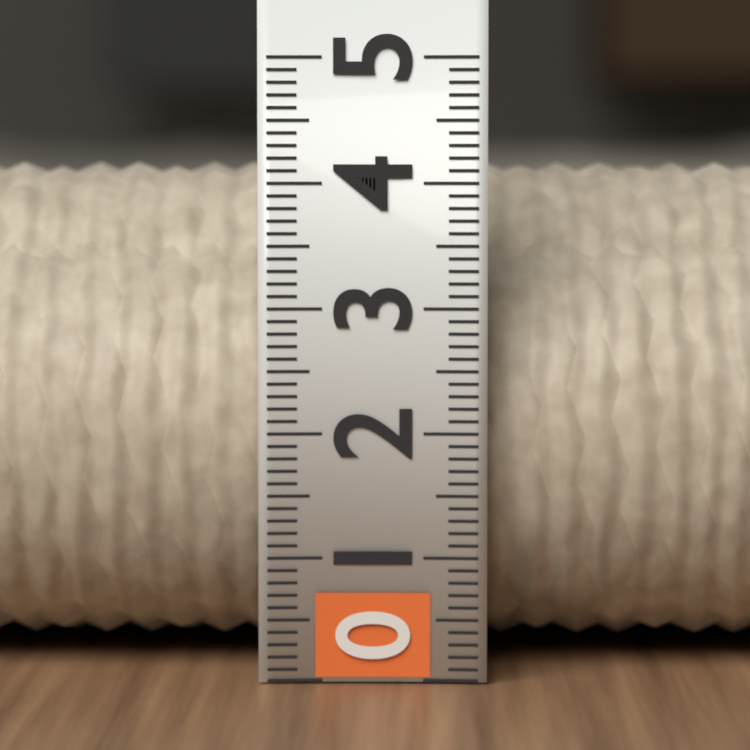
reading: 4.2 (no unit)
